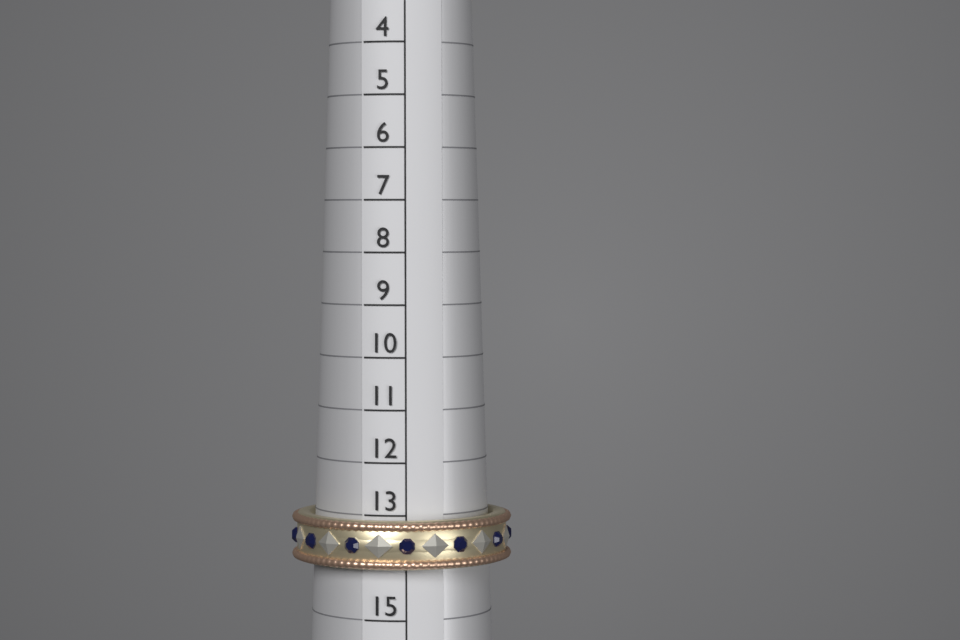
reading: 14 (no unit)
